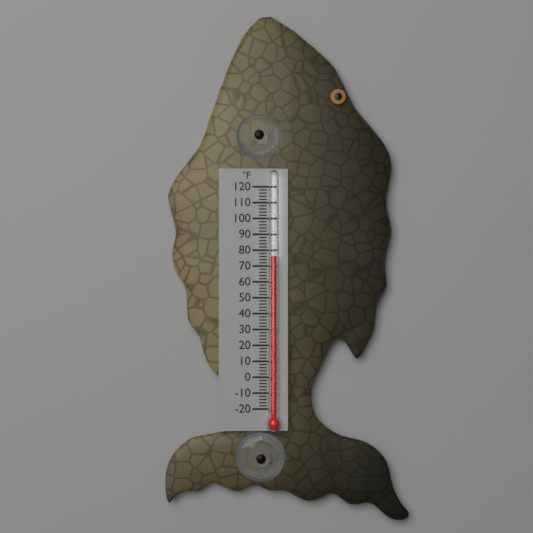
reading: 76 °F
